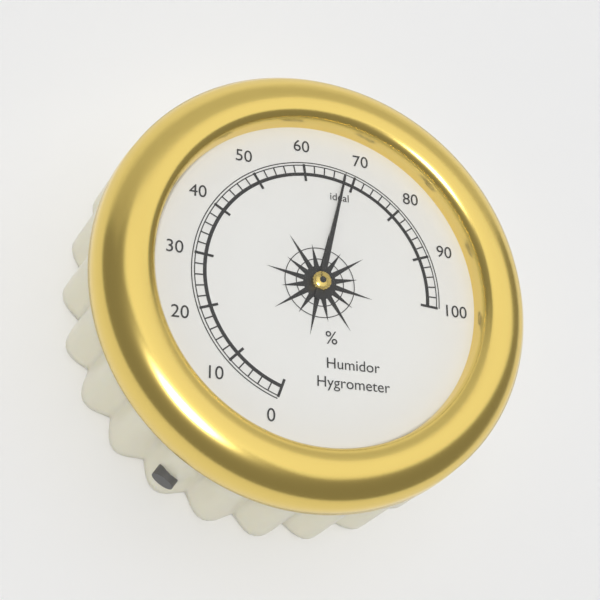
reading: 68 %
